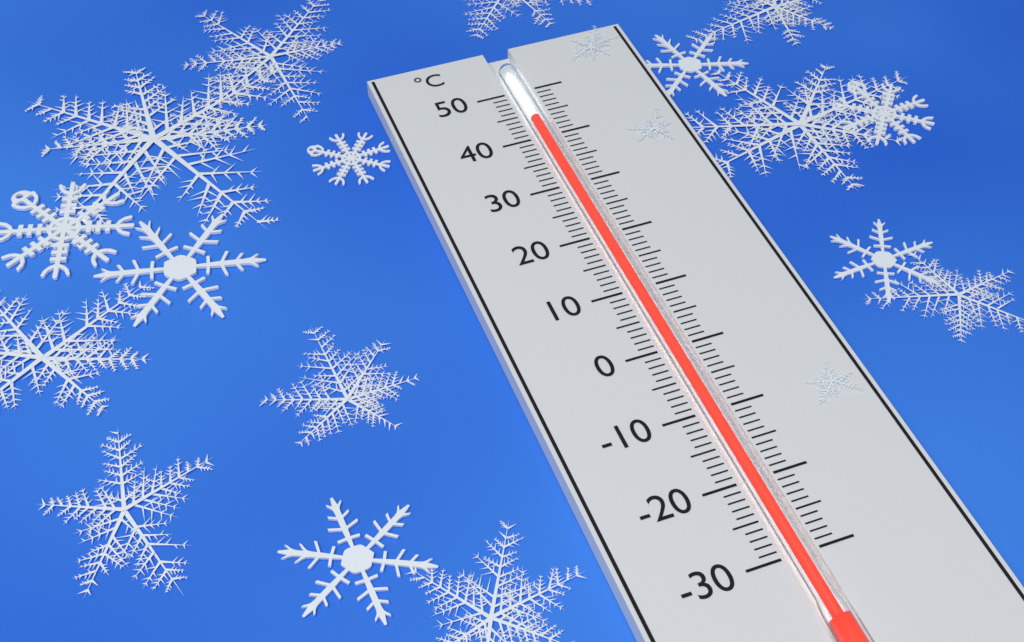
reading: 44 °C
